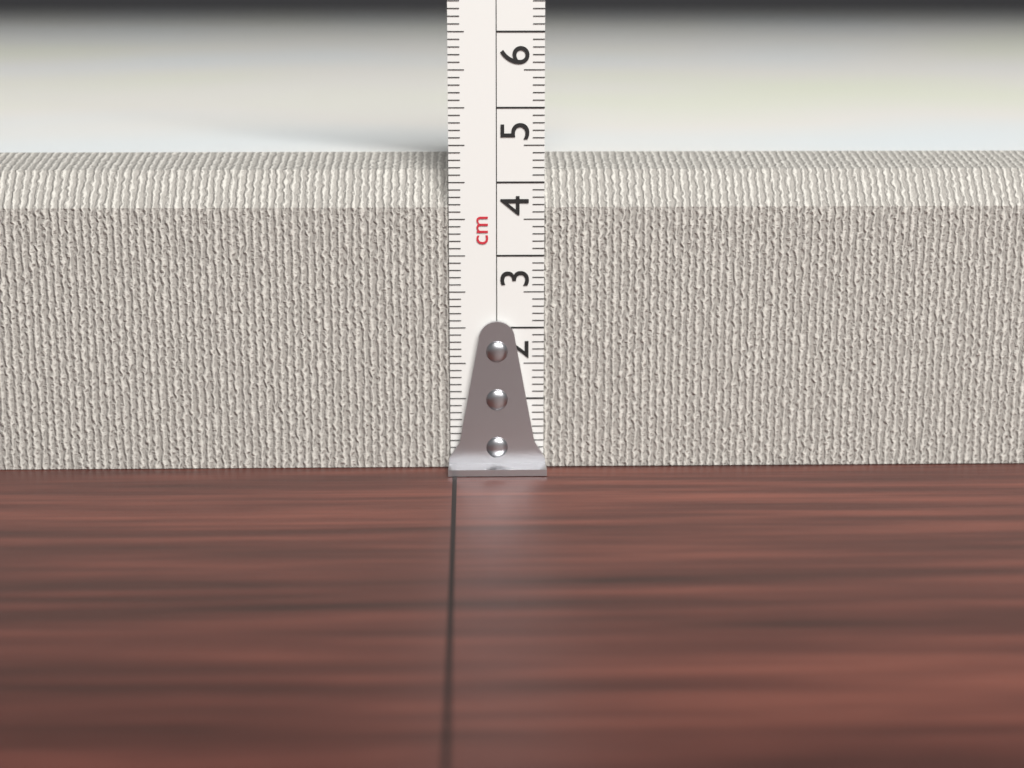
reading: 4.3 cm
